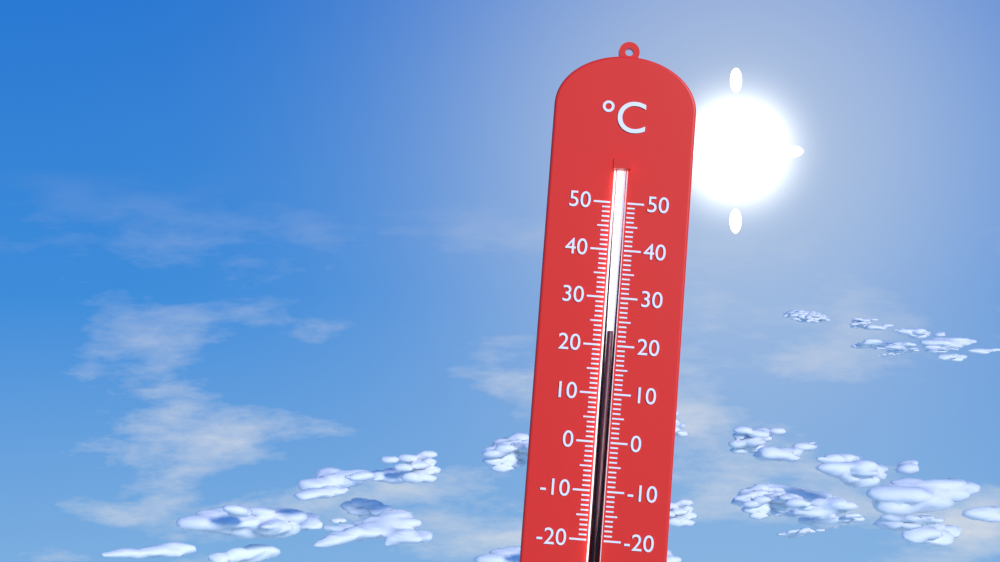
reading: 23 °C
